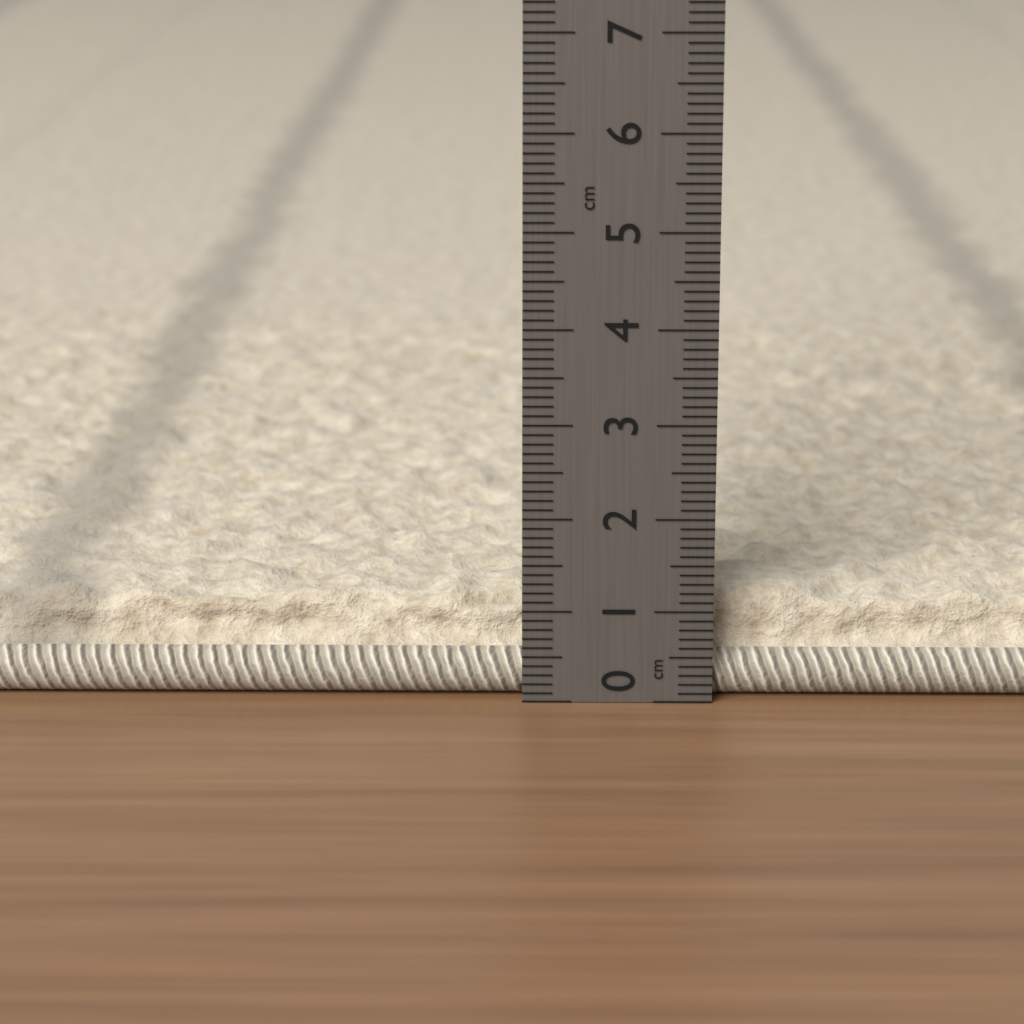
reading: 1.1 cm
